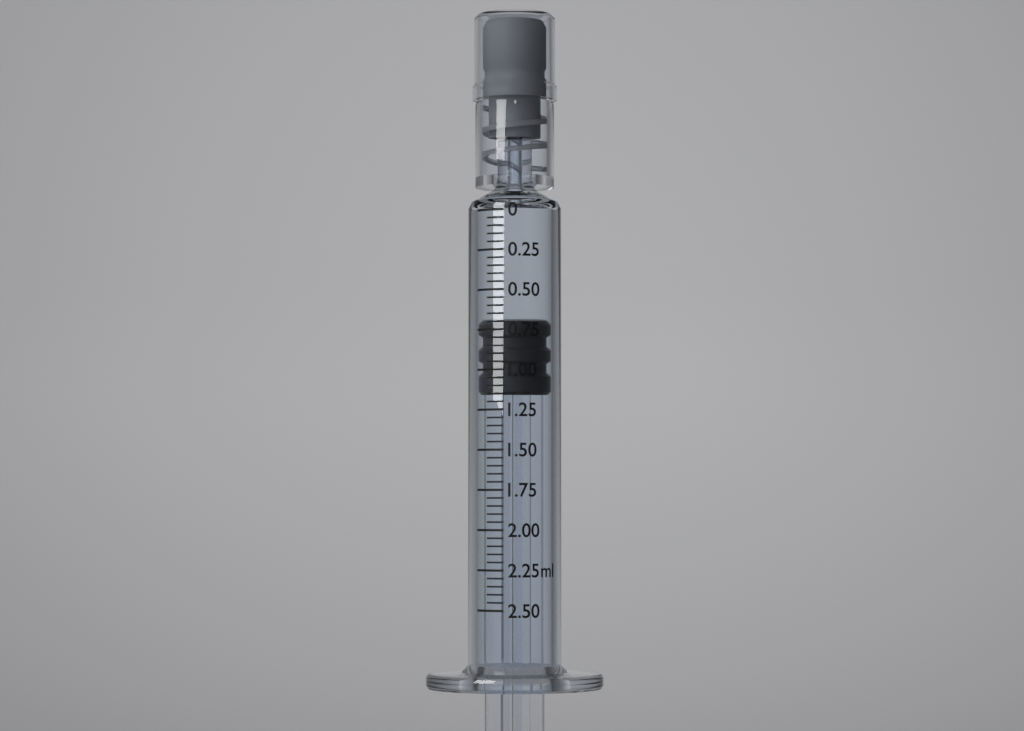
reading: 0.70 ml
